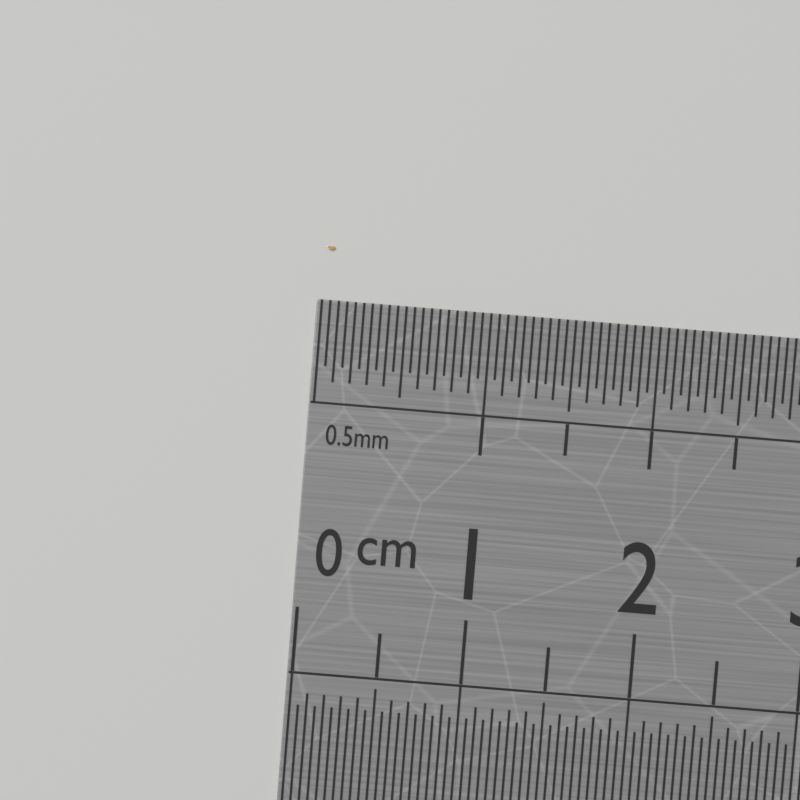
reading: 0.05 cm
